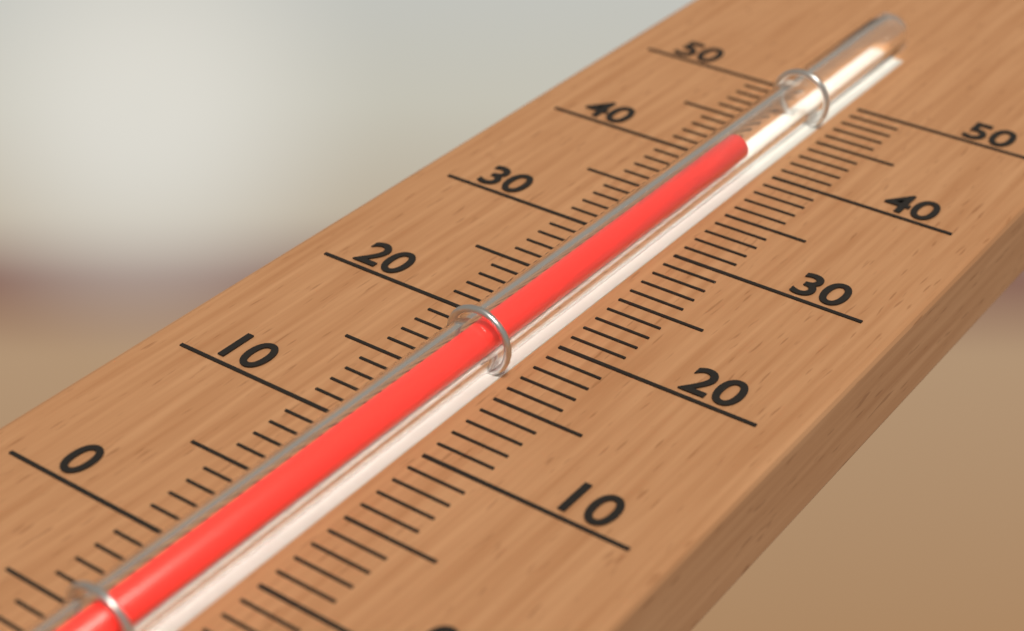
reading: 39 (no unit)
